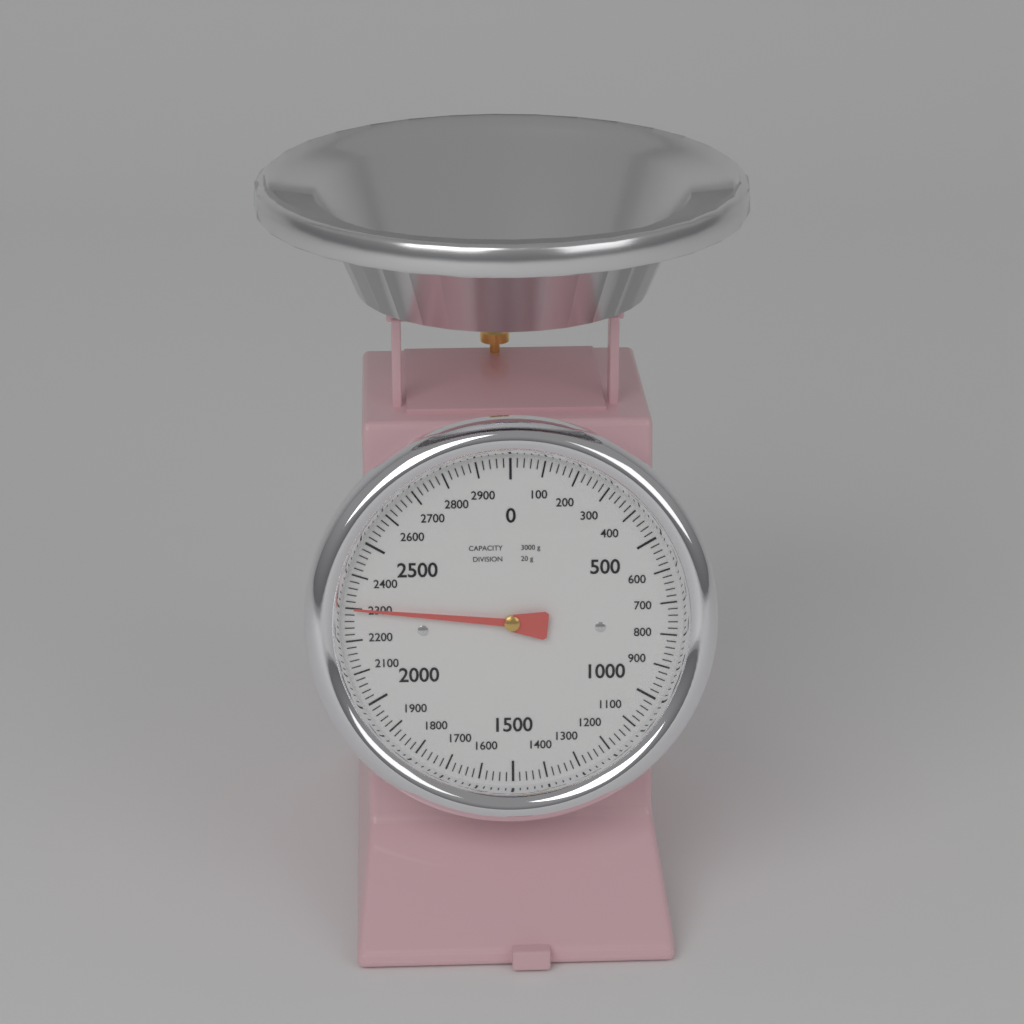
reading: 2300 g
